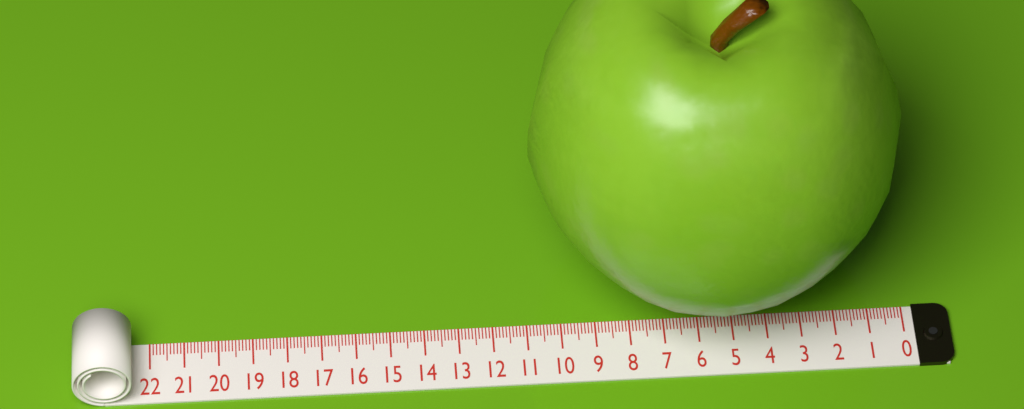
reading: 10.8 (no unit)
